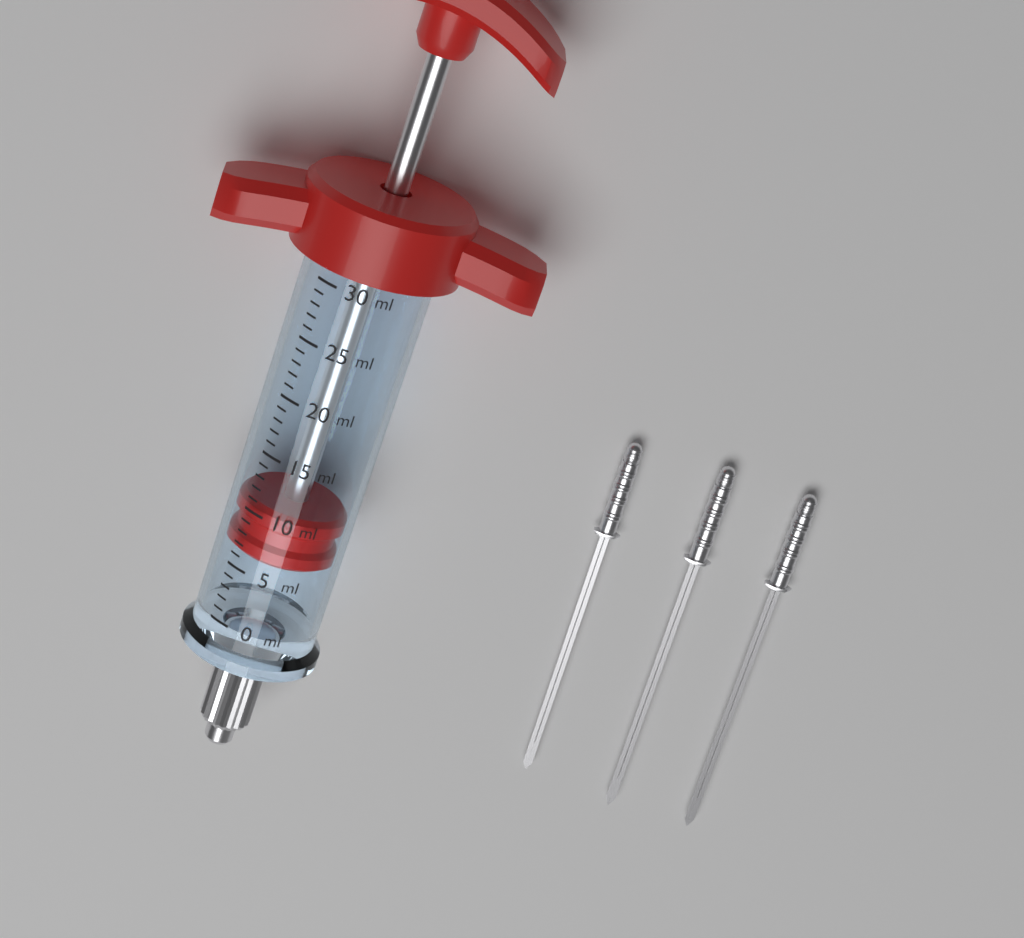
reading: 6 ml
